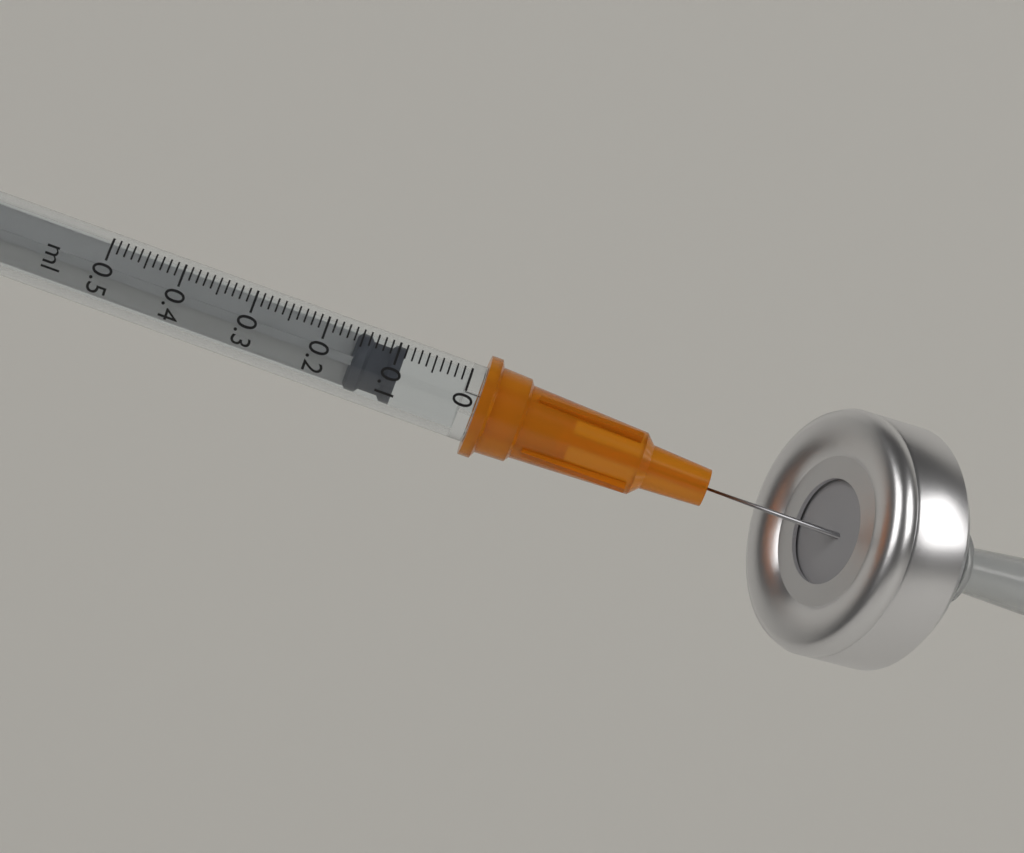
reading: 0.09 ml
